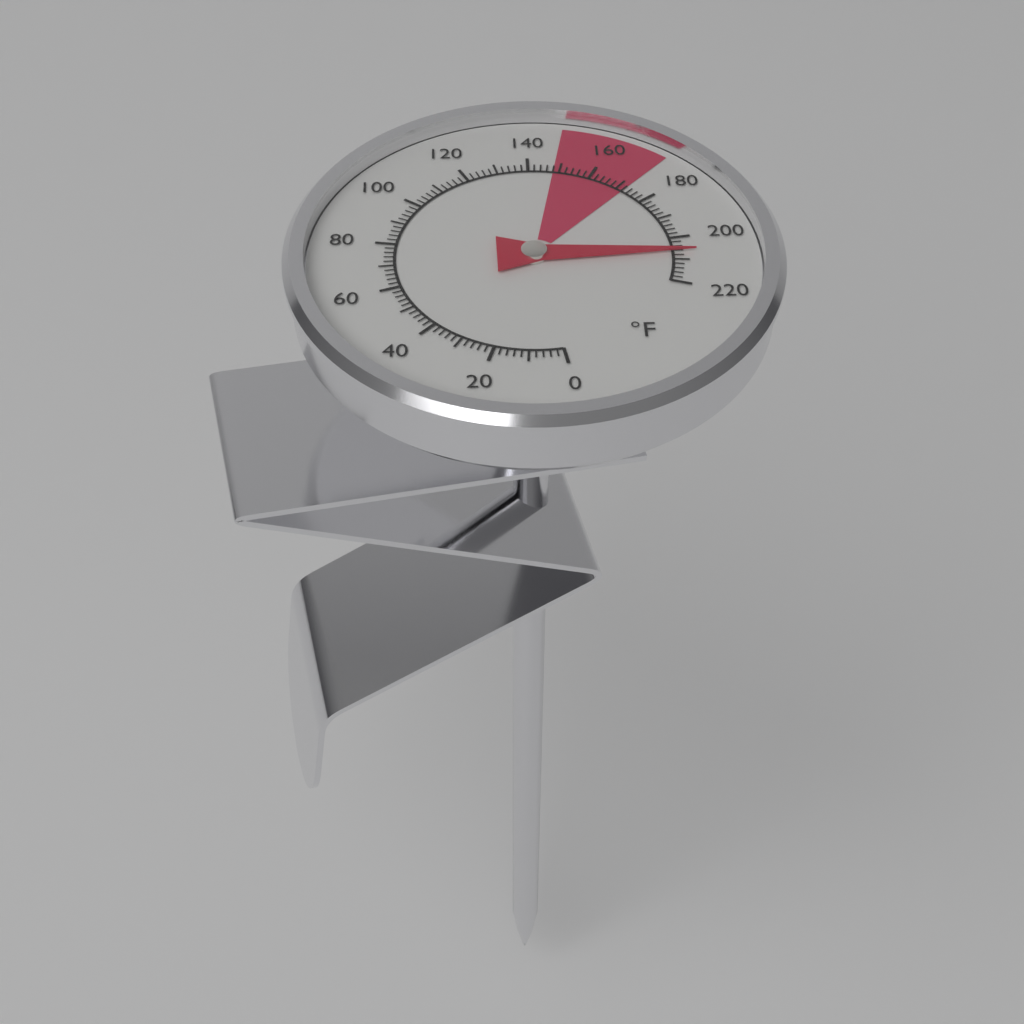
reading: 206 °F
